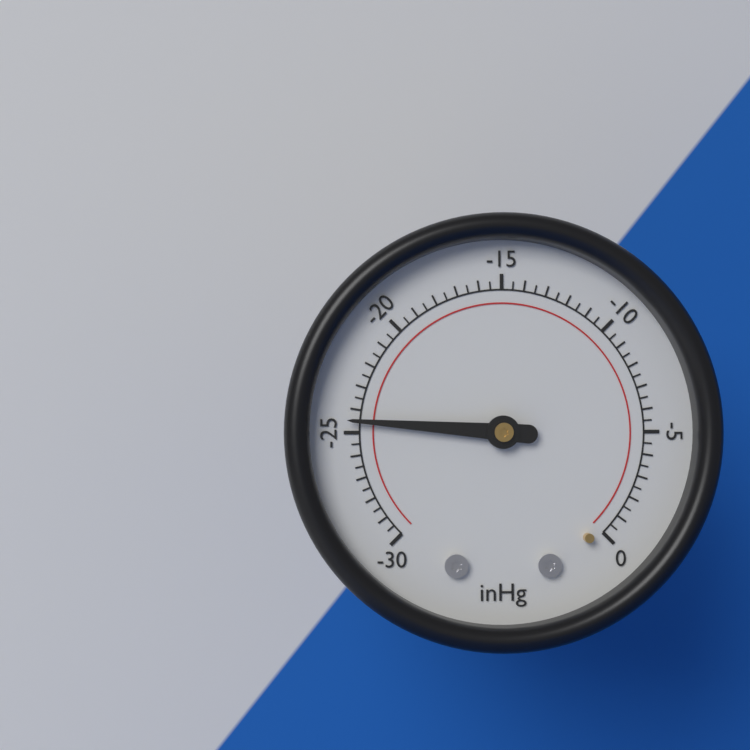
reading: -24.5 inHg
